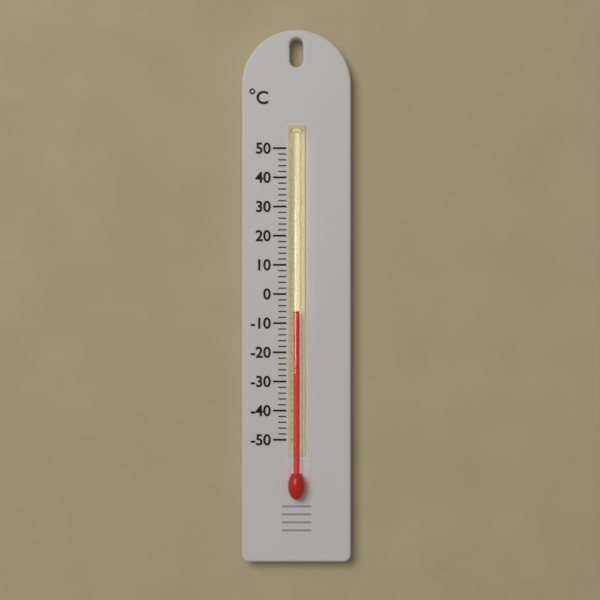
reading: -6 °C
